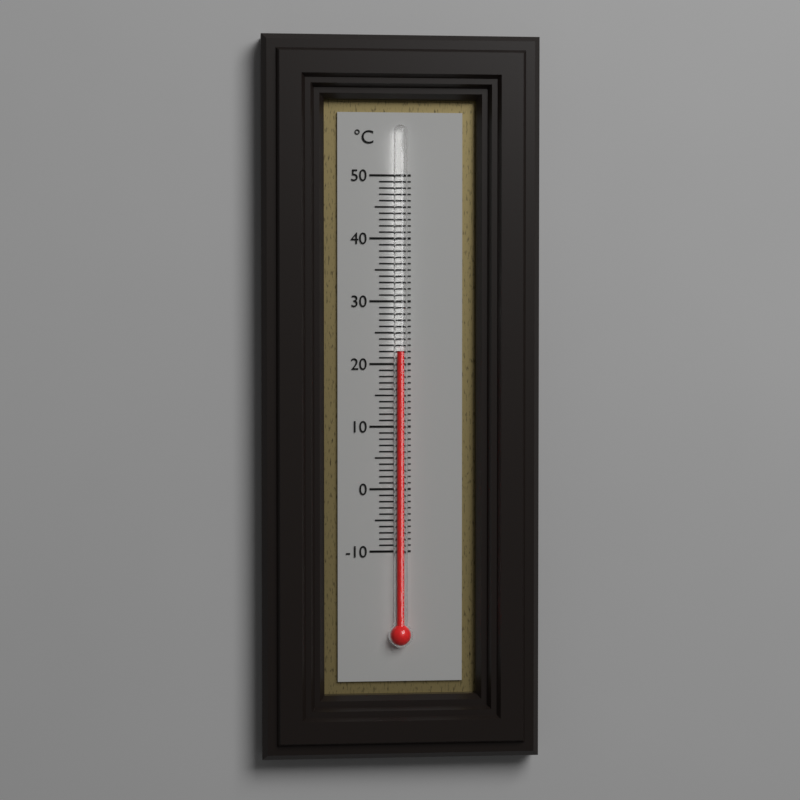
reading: 22 °C
